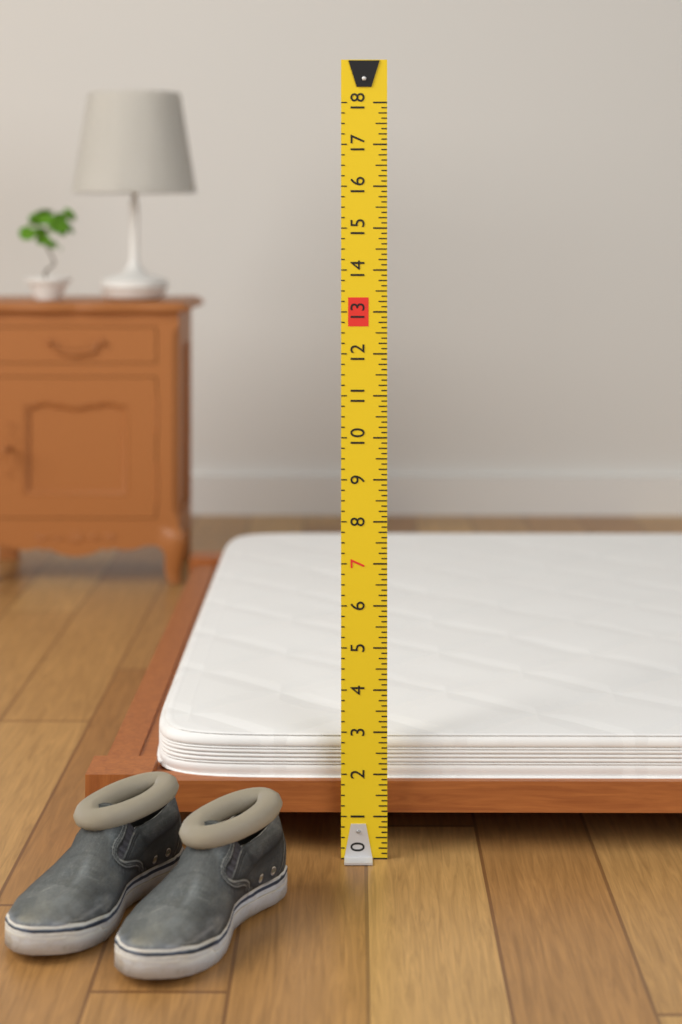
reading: 2.750 (no unit)
